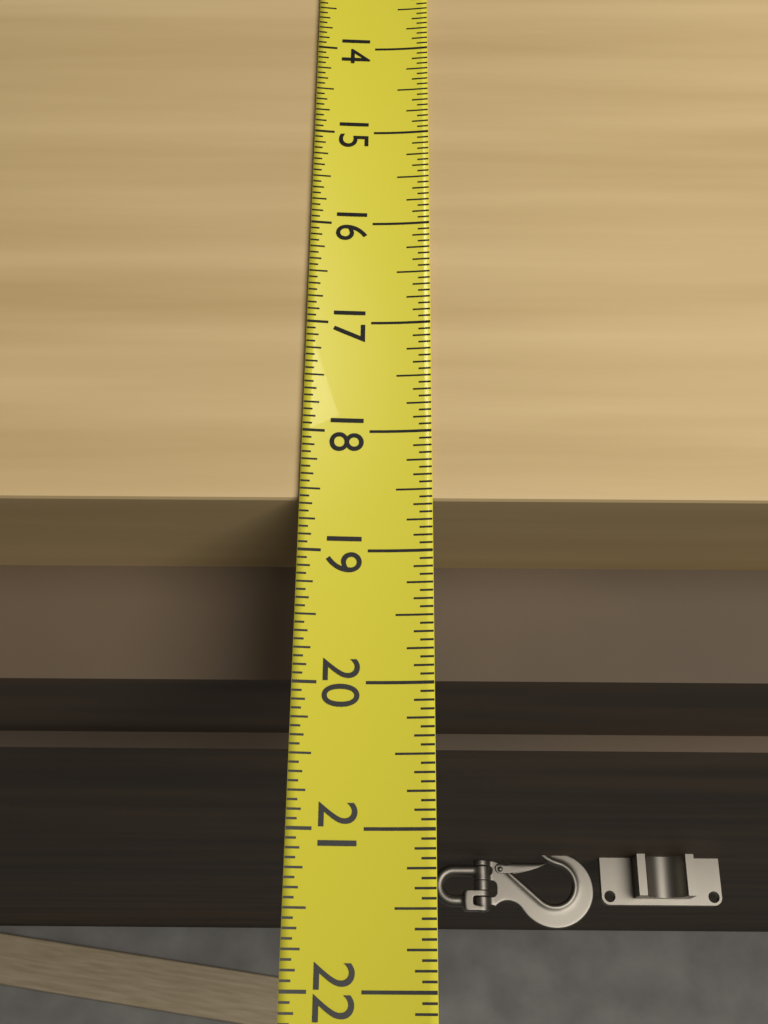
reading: 18.5625 (no unit)
